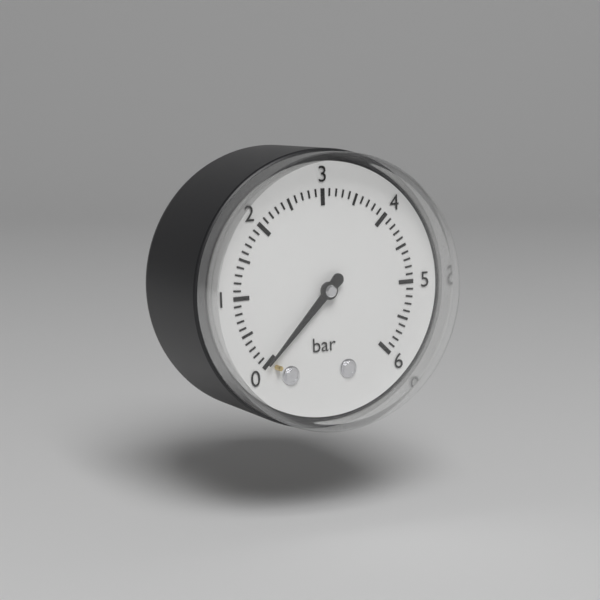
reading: 0.0 bar
